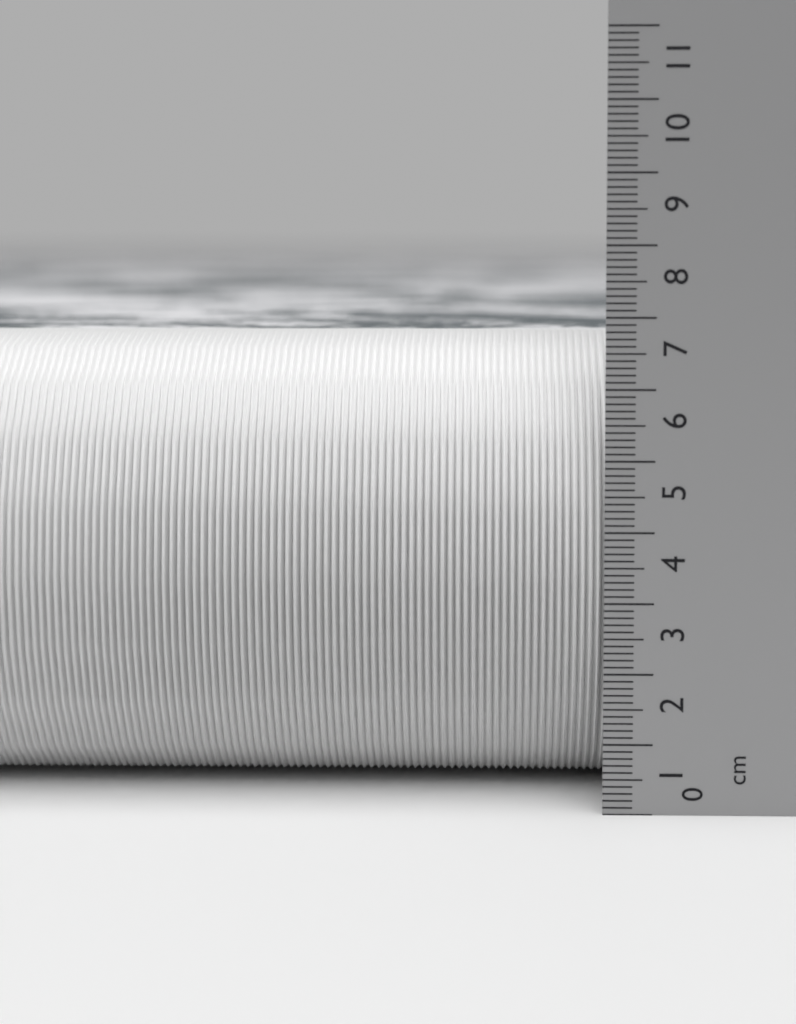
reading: 6.7 cm
